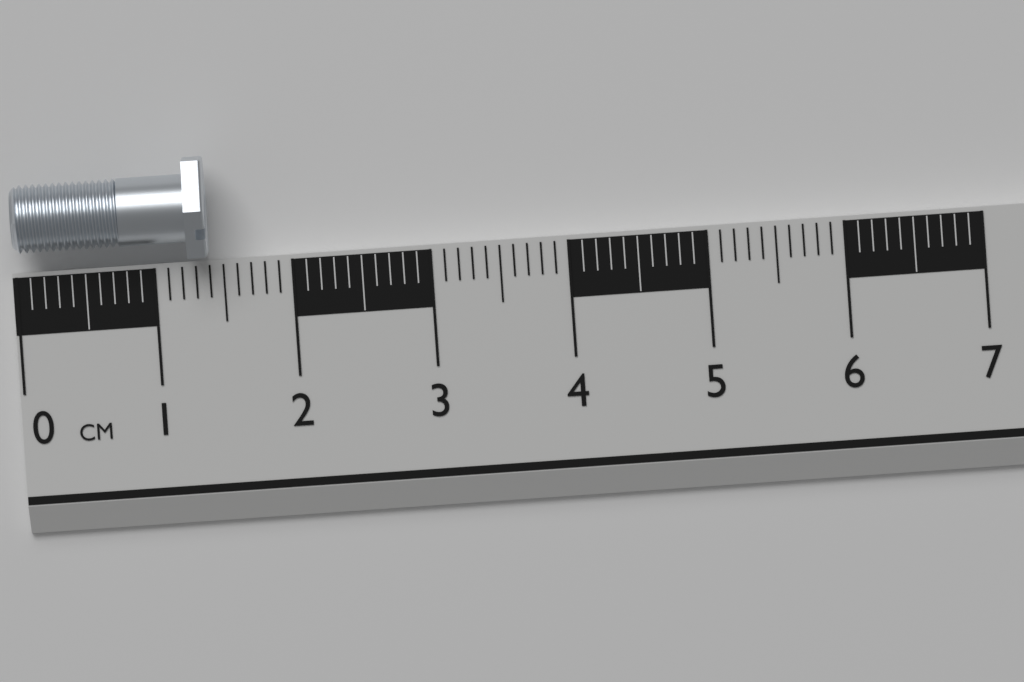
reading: 1.4 cm
